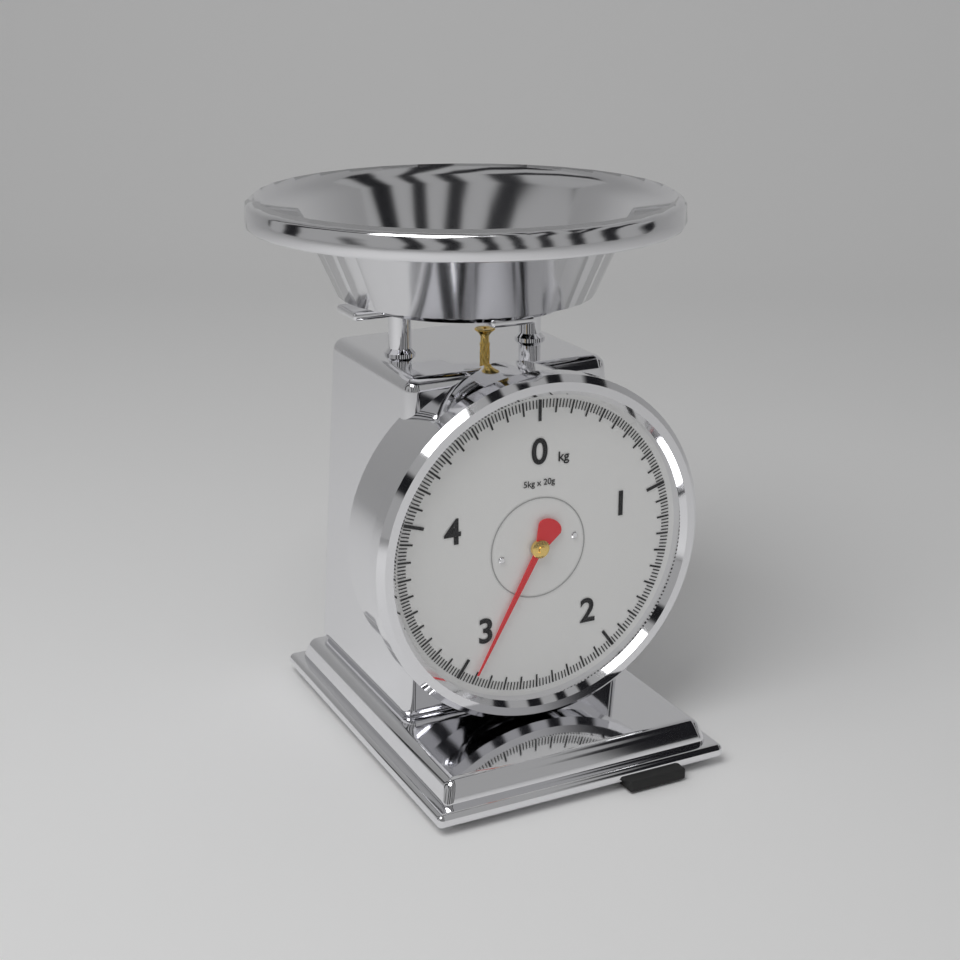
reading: 2.90 kg
